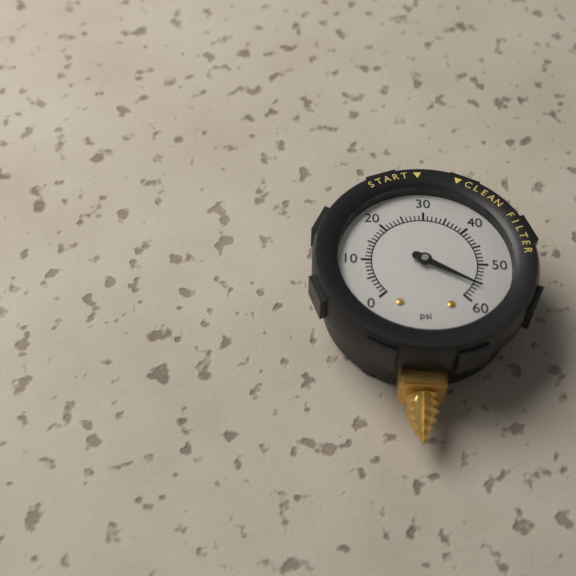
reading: 56 psi
